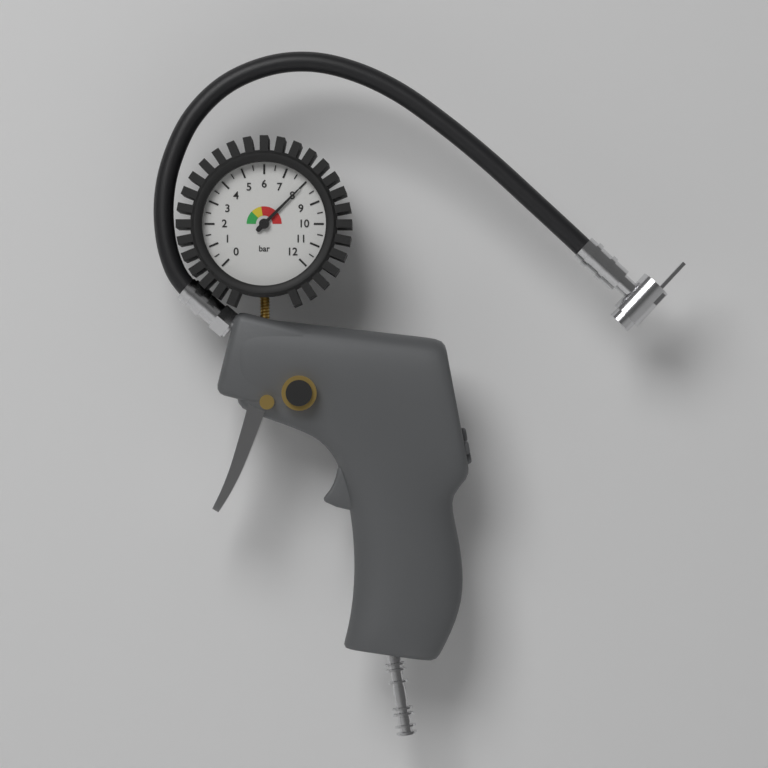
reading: 8.0 bar
